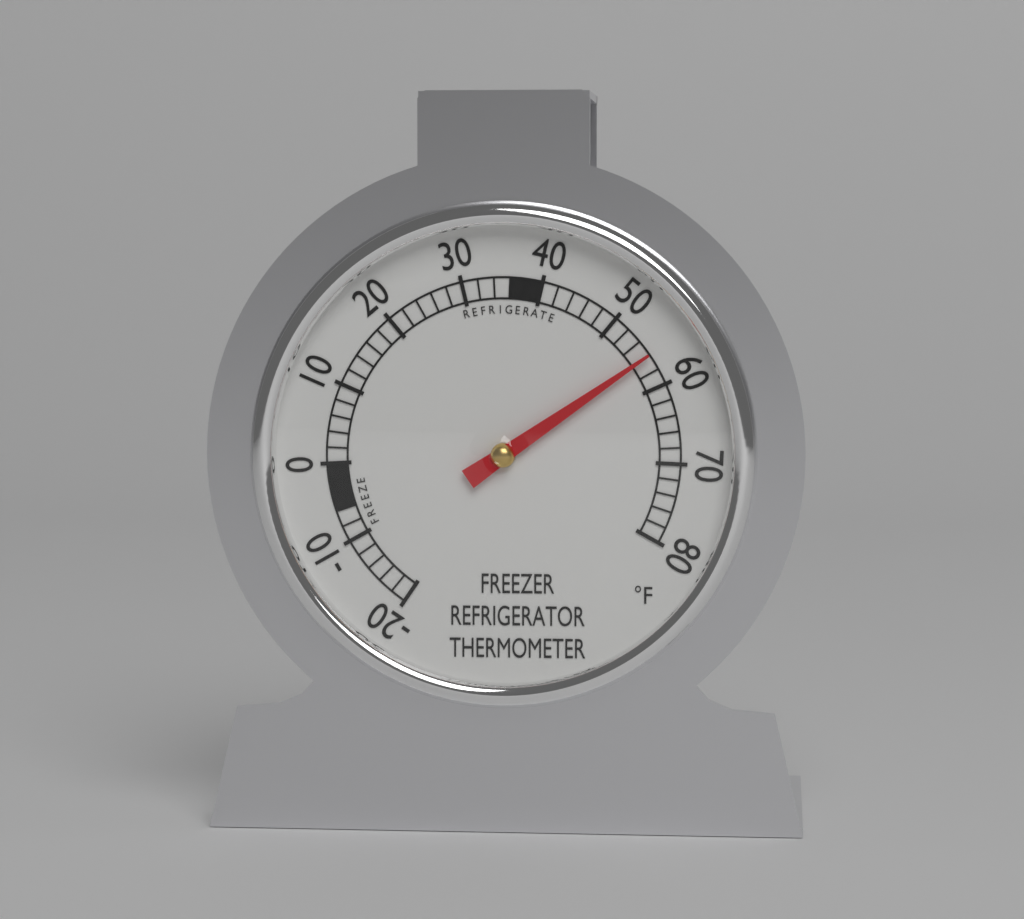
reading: 56 °F
